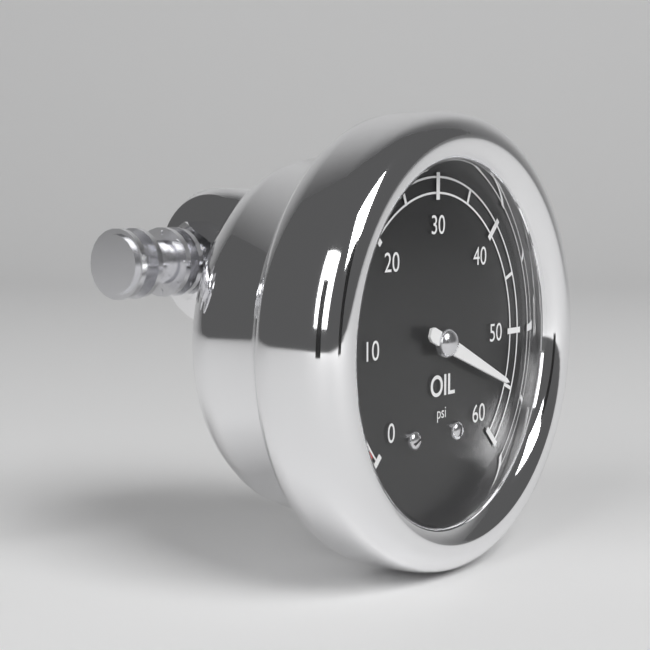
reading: 55 psi
